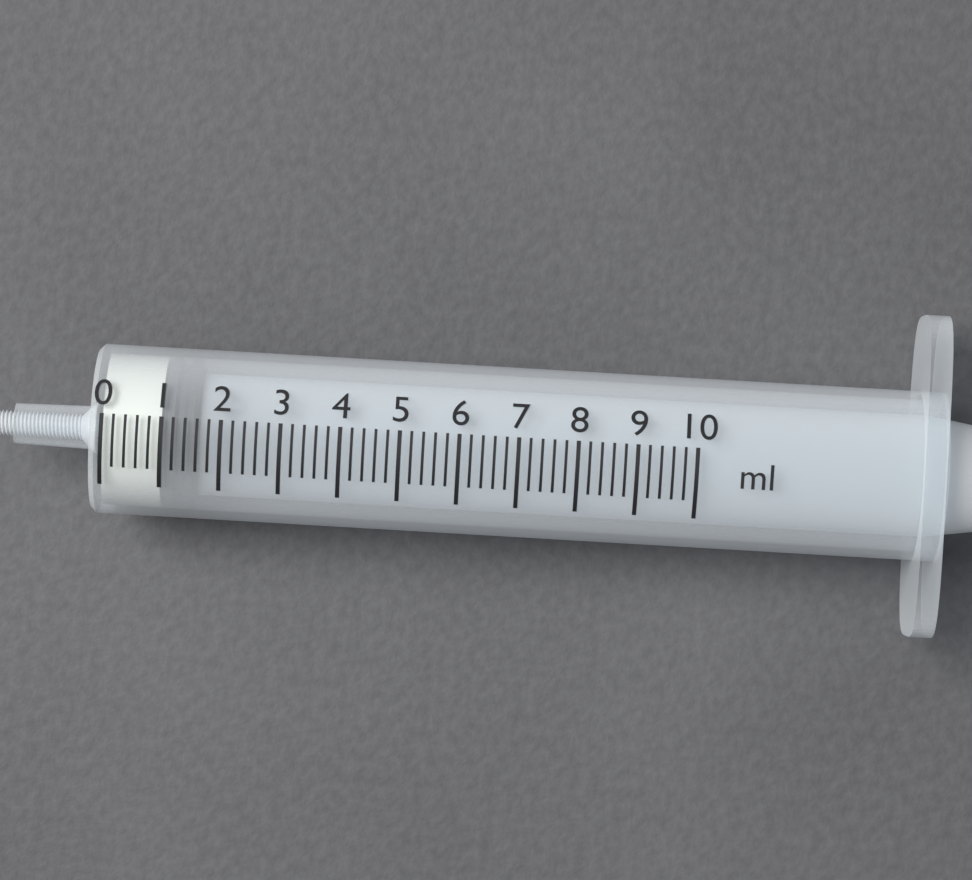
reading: 1.0 ml
